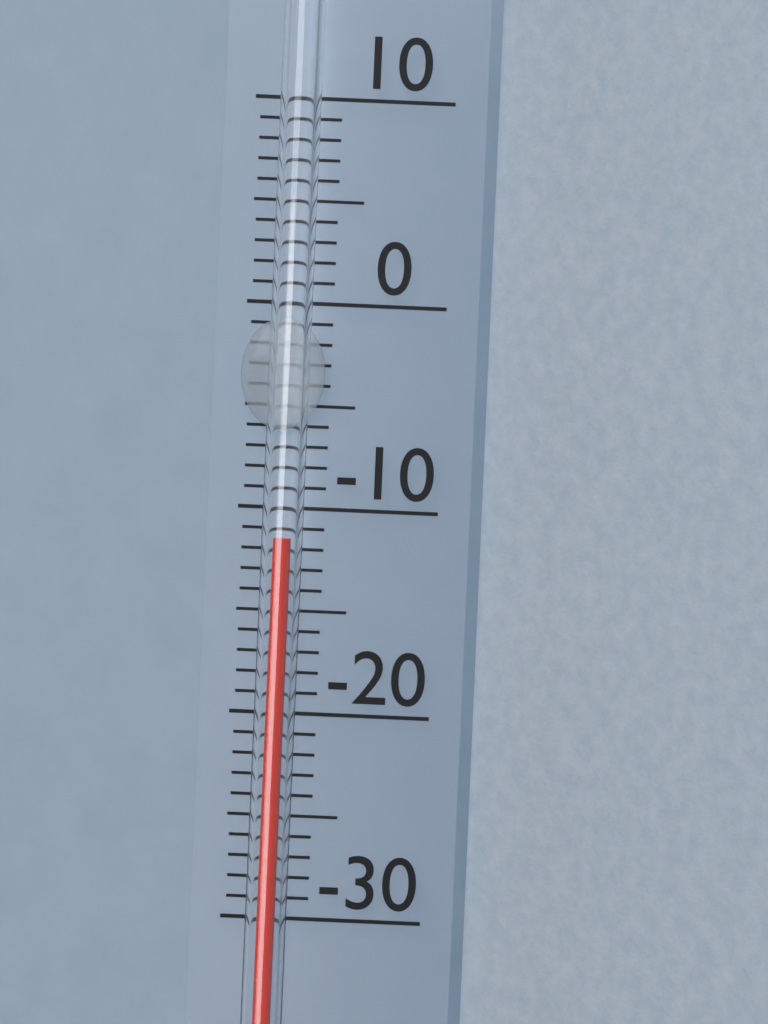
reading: -11.5 (no unit)
